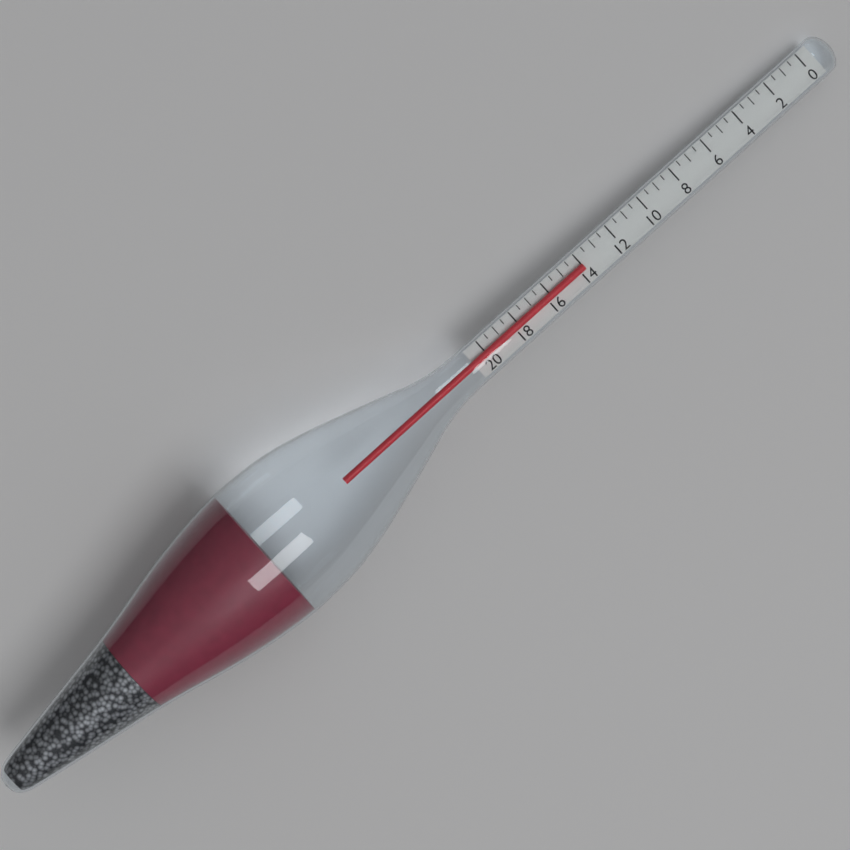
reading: 14.0 (no unit)
